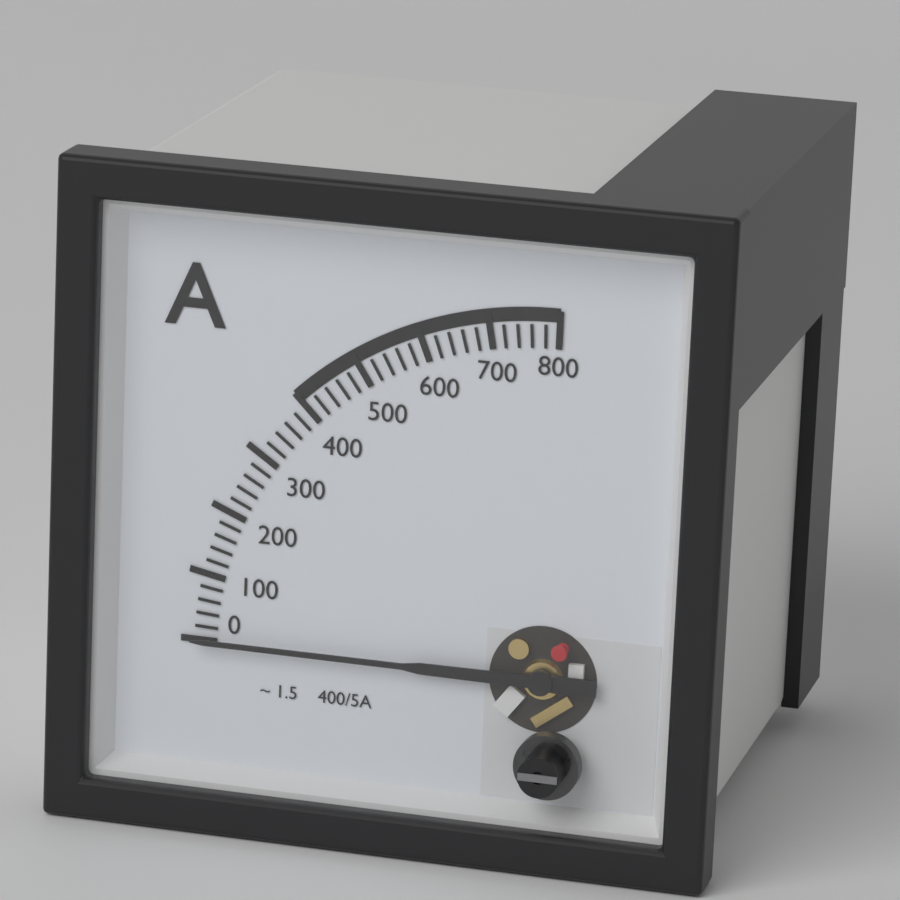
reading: 0 A
